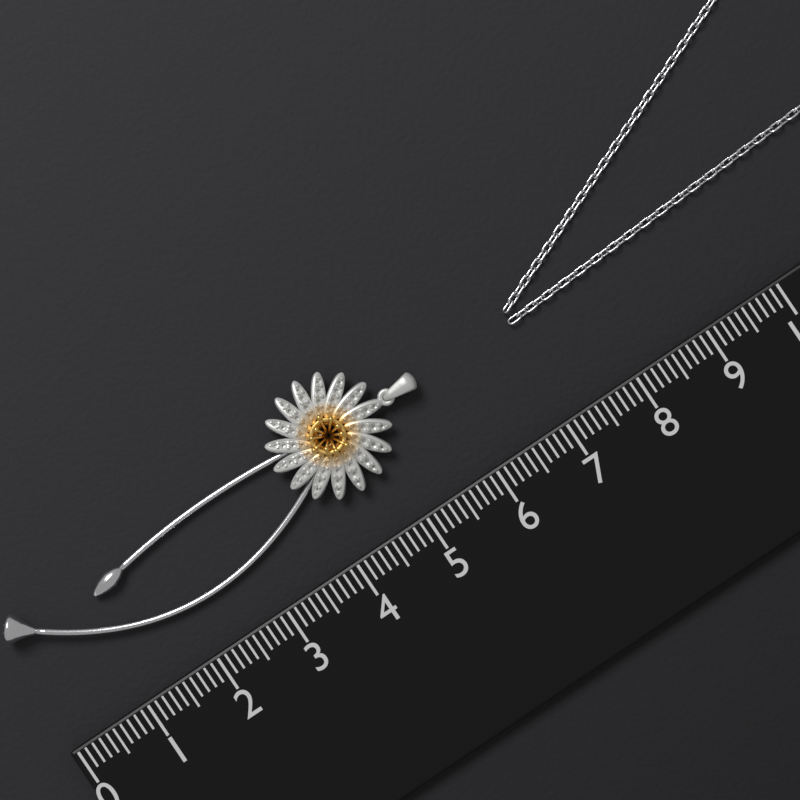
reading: 5.8 (no unit)
